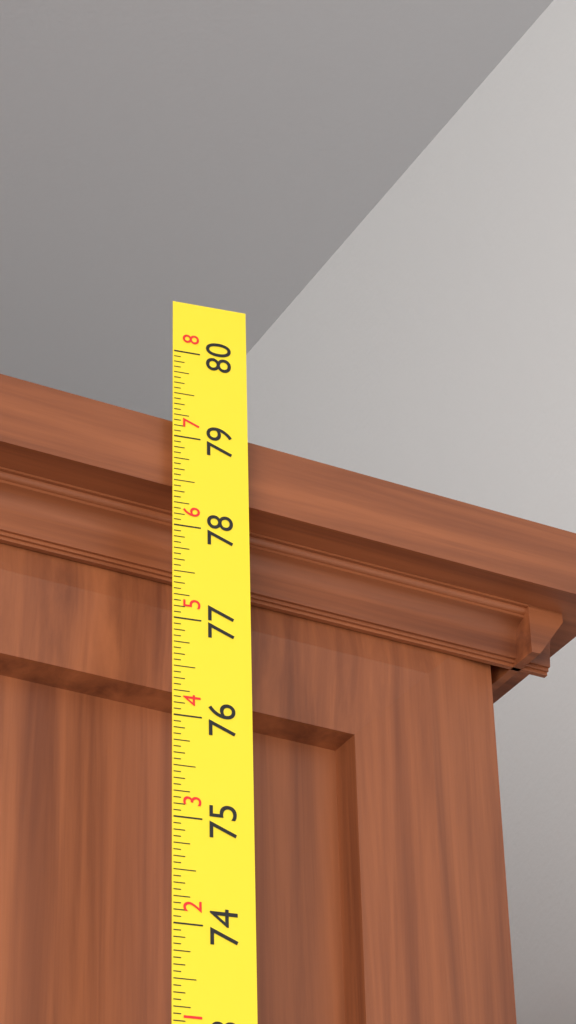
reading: 79.2500 in
